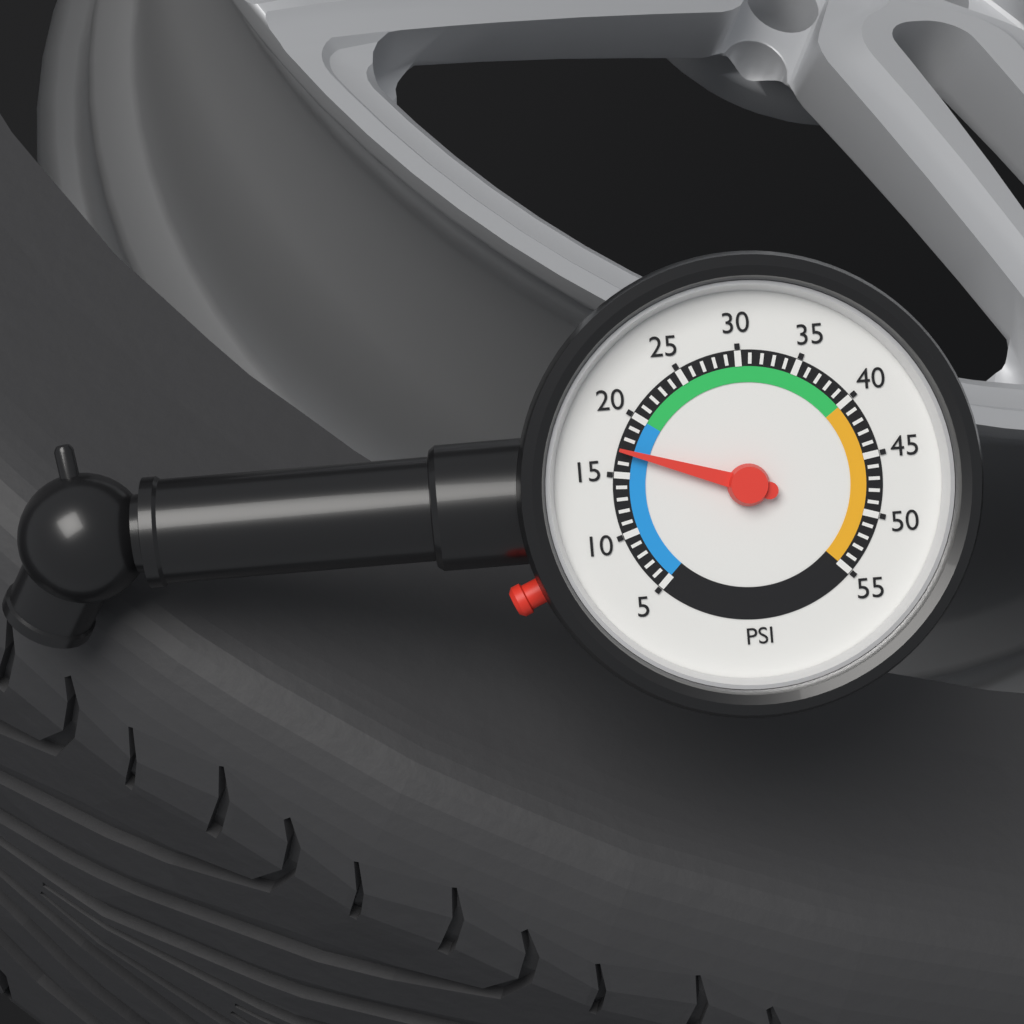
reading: 17 psi
